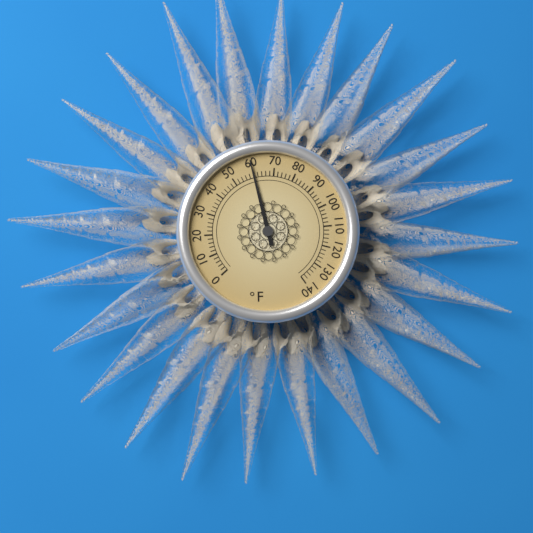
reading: 60 °F
